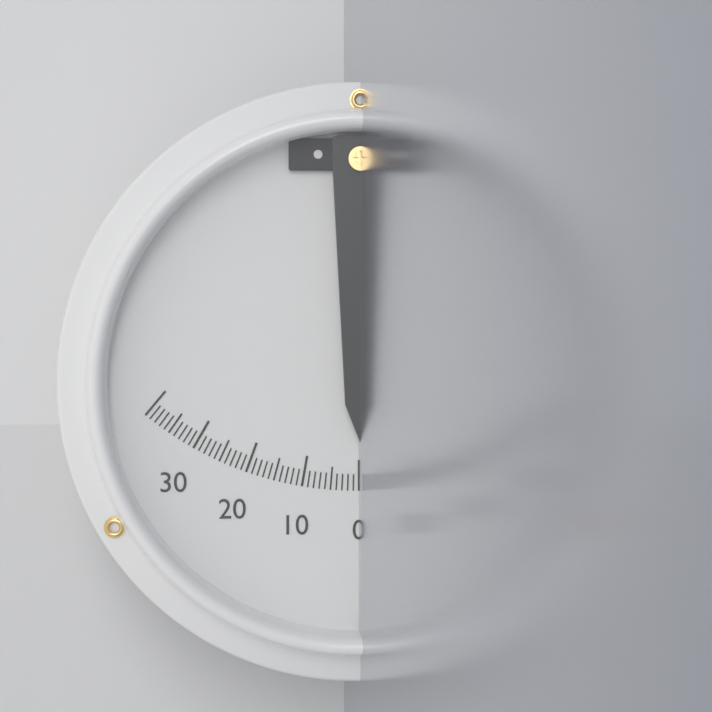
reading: 3 (no unit)
